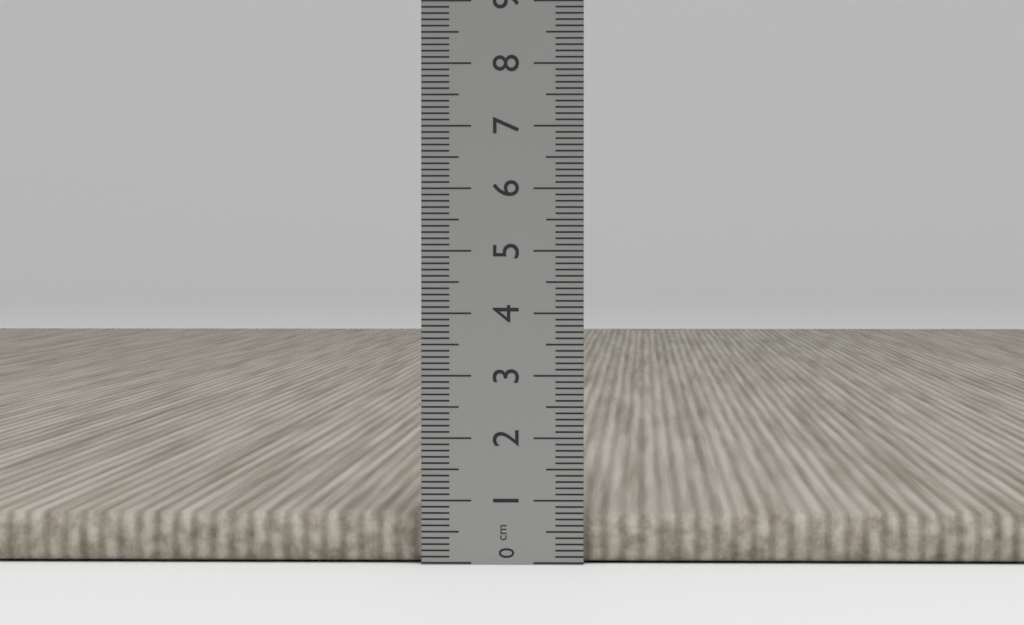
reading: 0.8 cm
